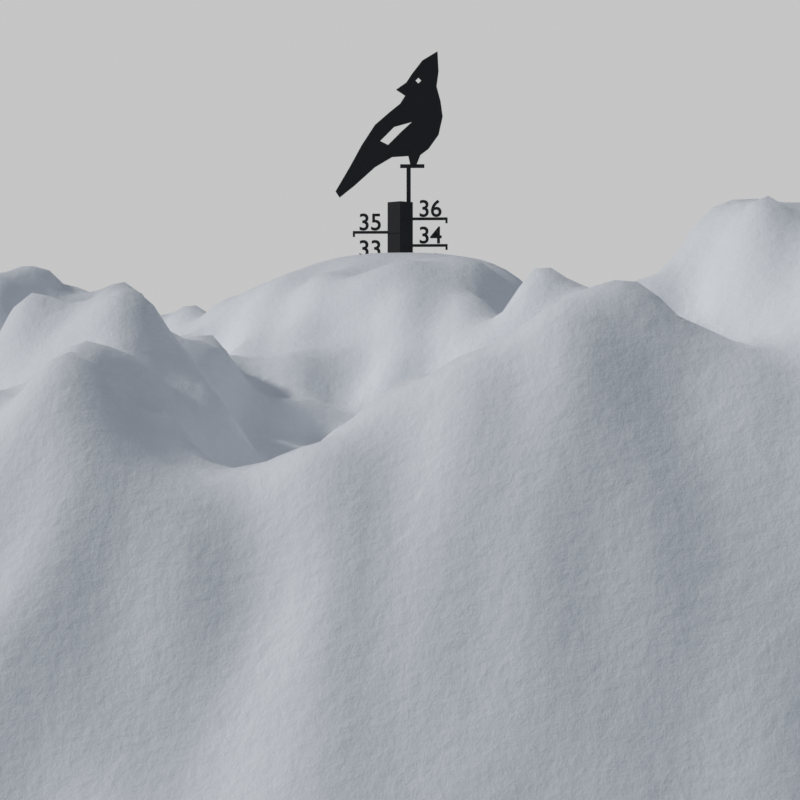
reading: 33 (no unit)
